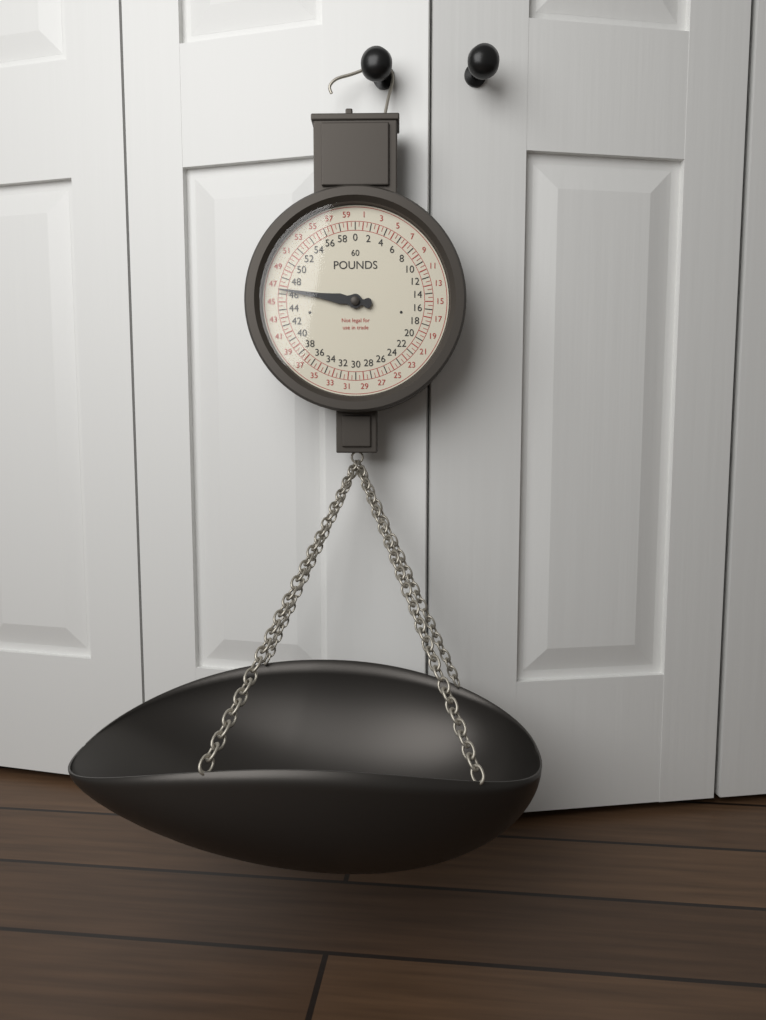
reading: 46.5 lb
